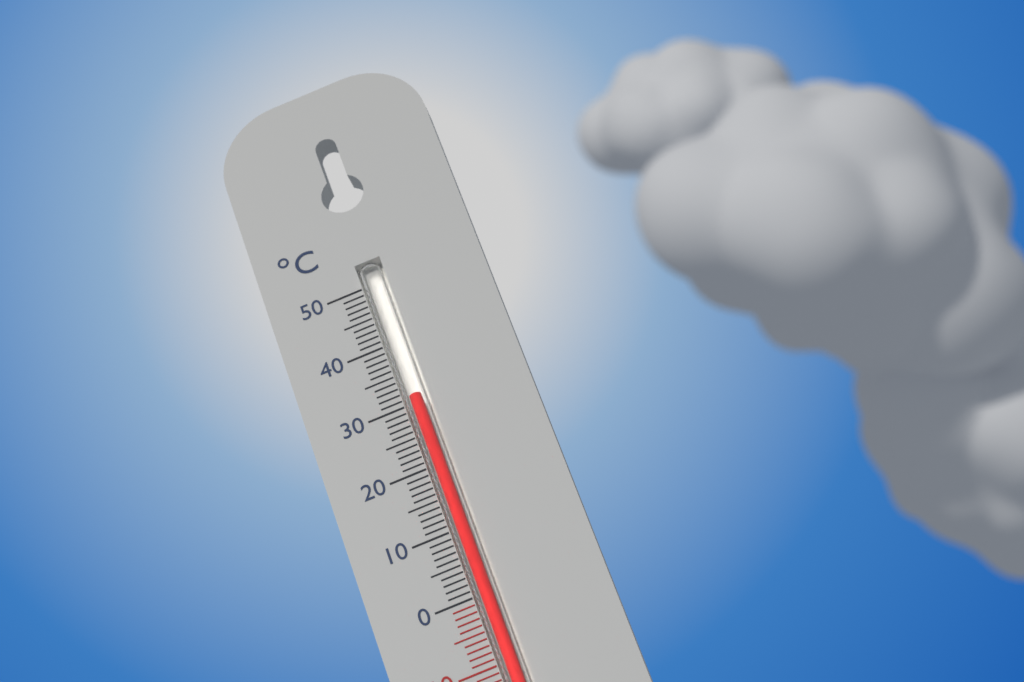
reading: 31 °C
